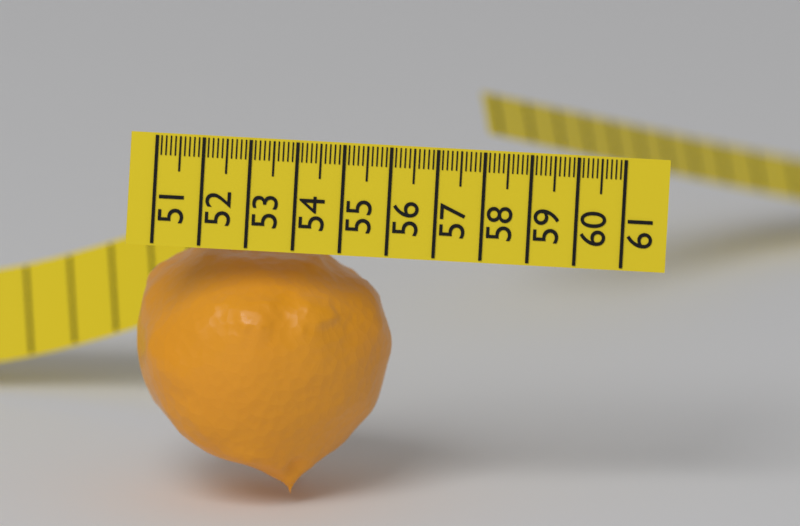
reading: 56.4 (no unit)
